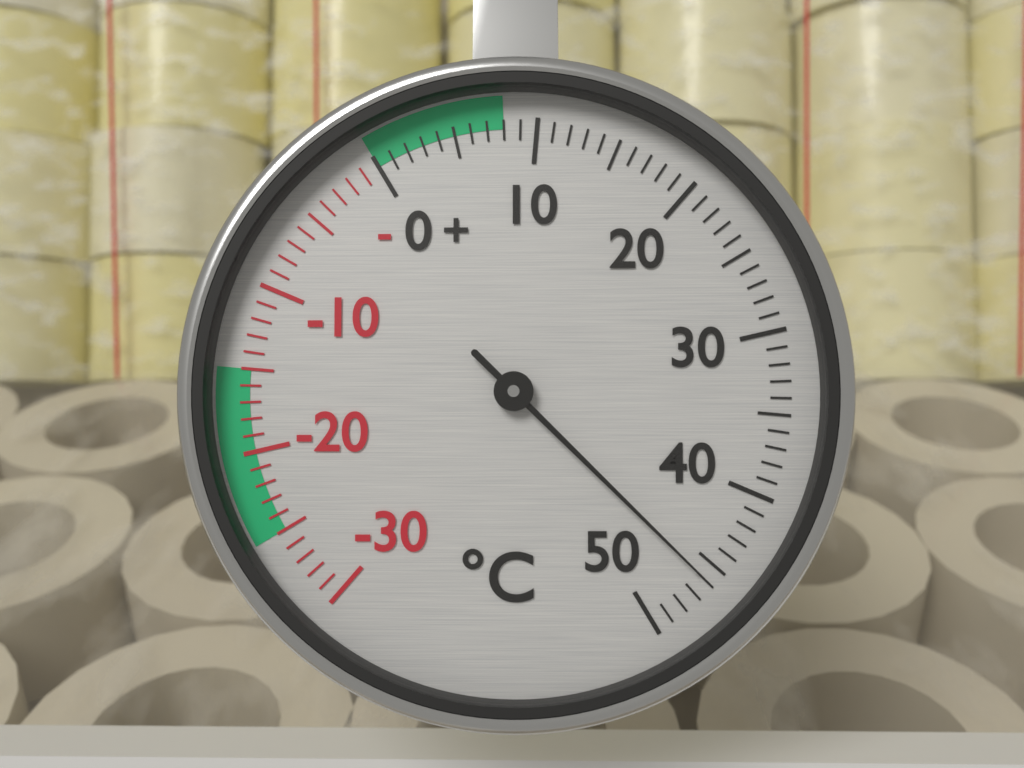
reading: 46 °C
